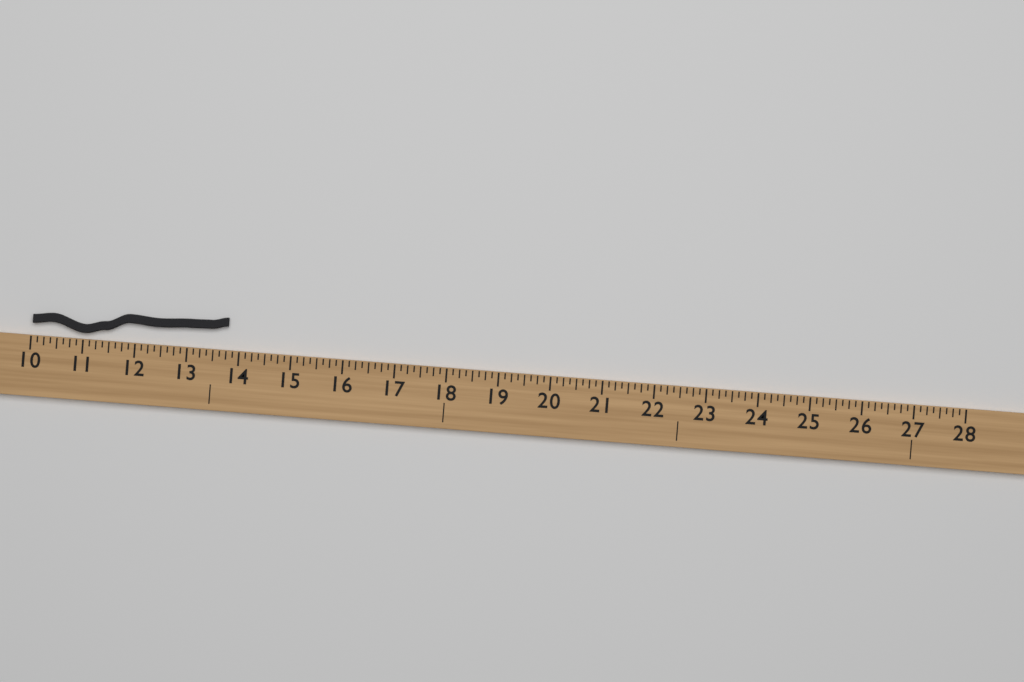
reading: 13.750 (no unit)
